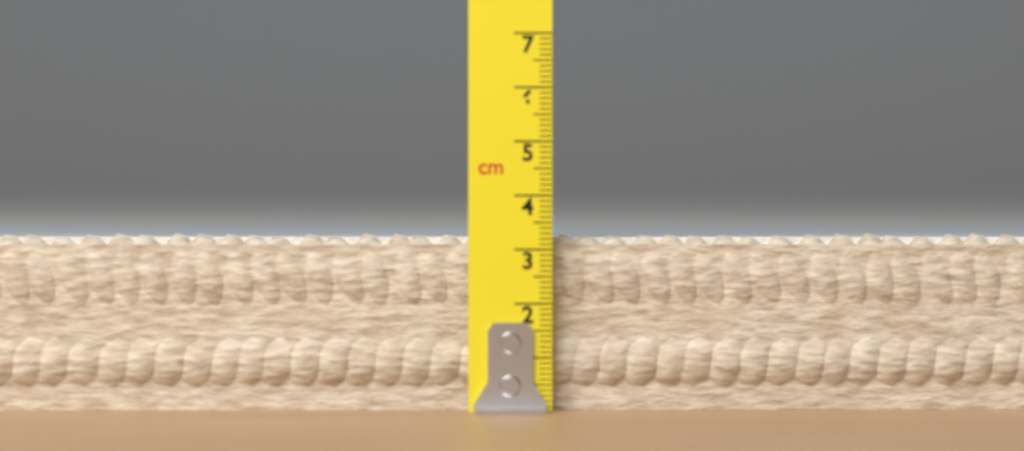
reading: 3.3 cm
